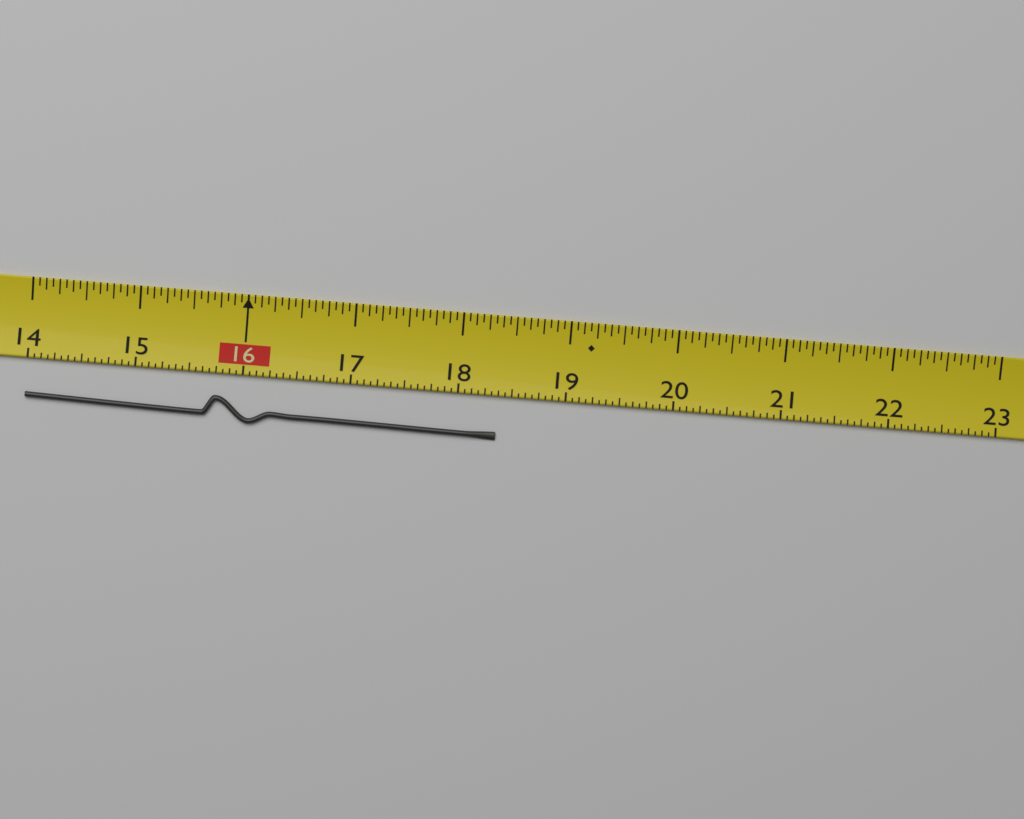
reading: 18.3750 (no unit)
